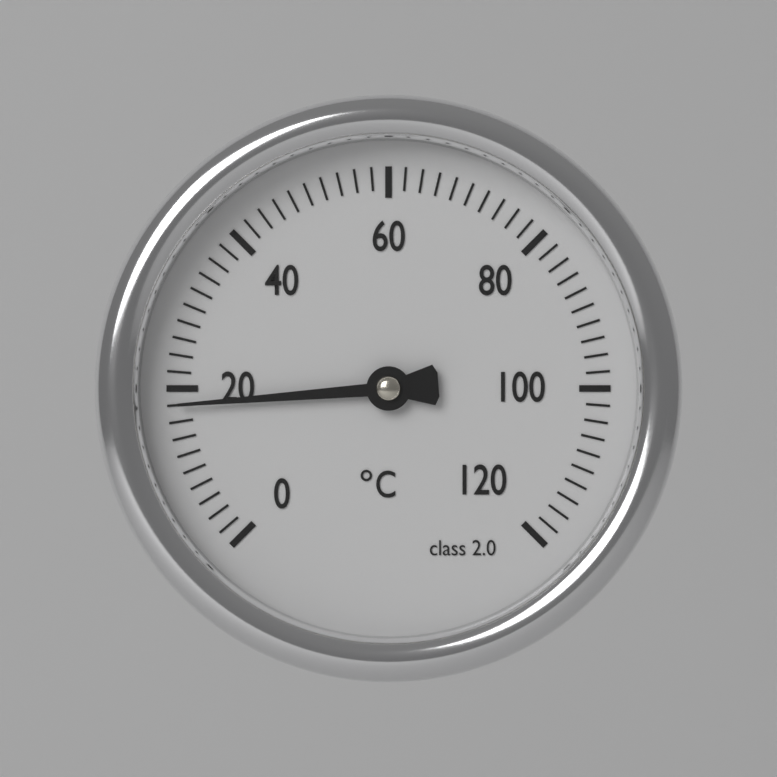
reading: 18 °C
